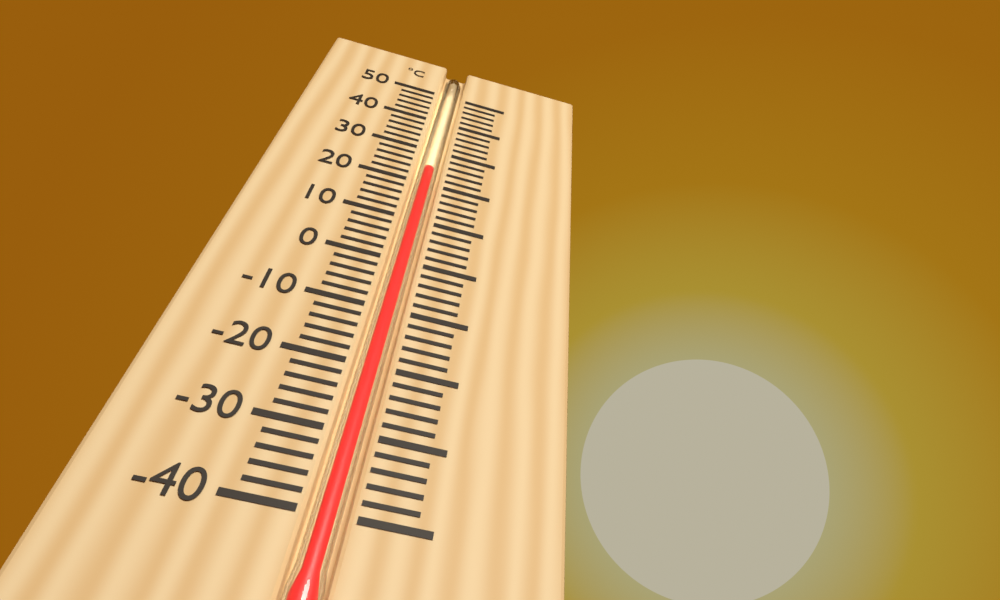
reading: 24 °C
